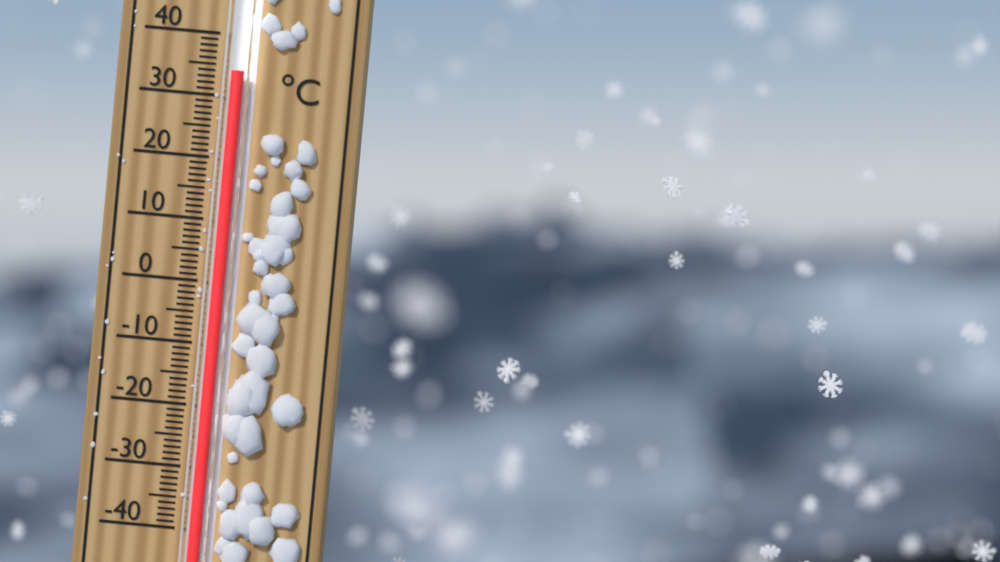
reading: 34 °C
